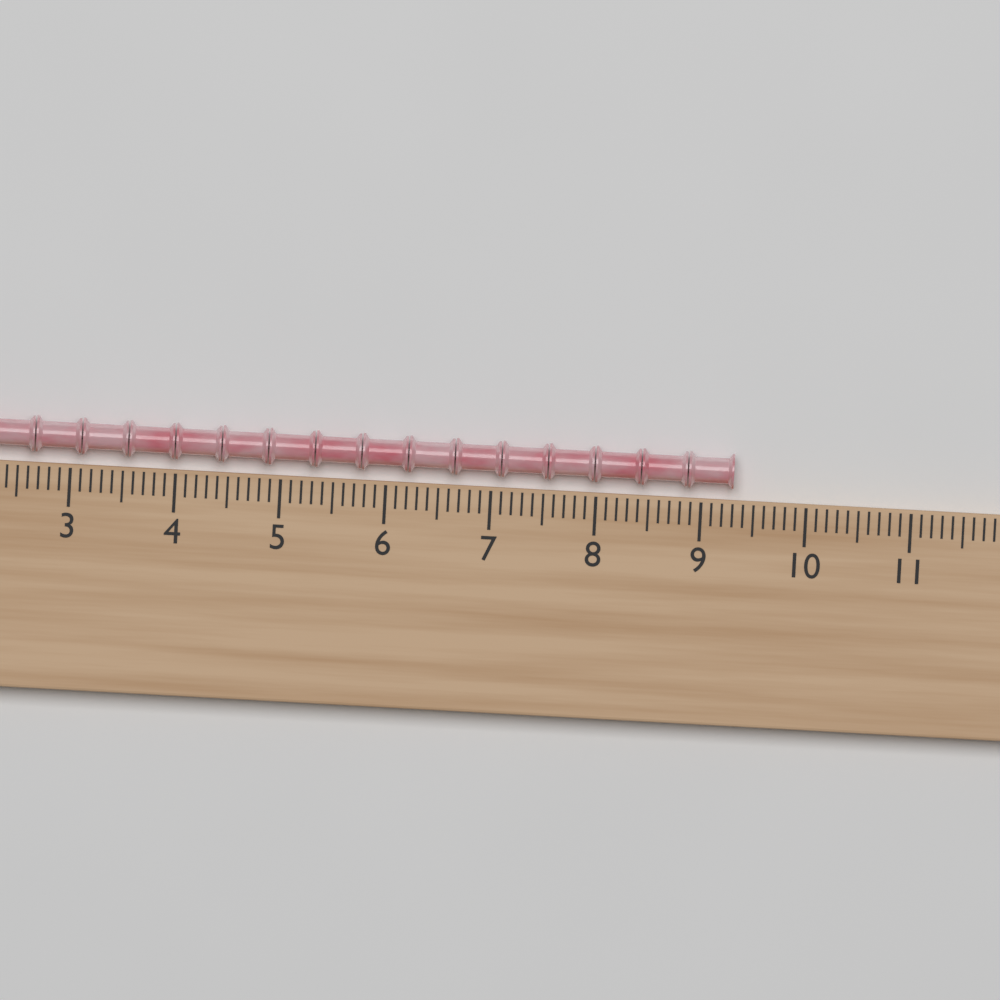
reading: 9.3 (no unit)
